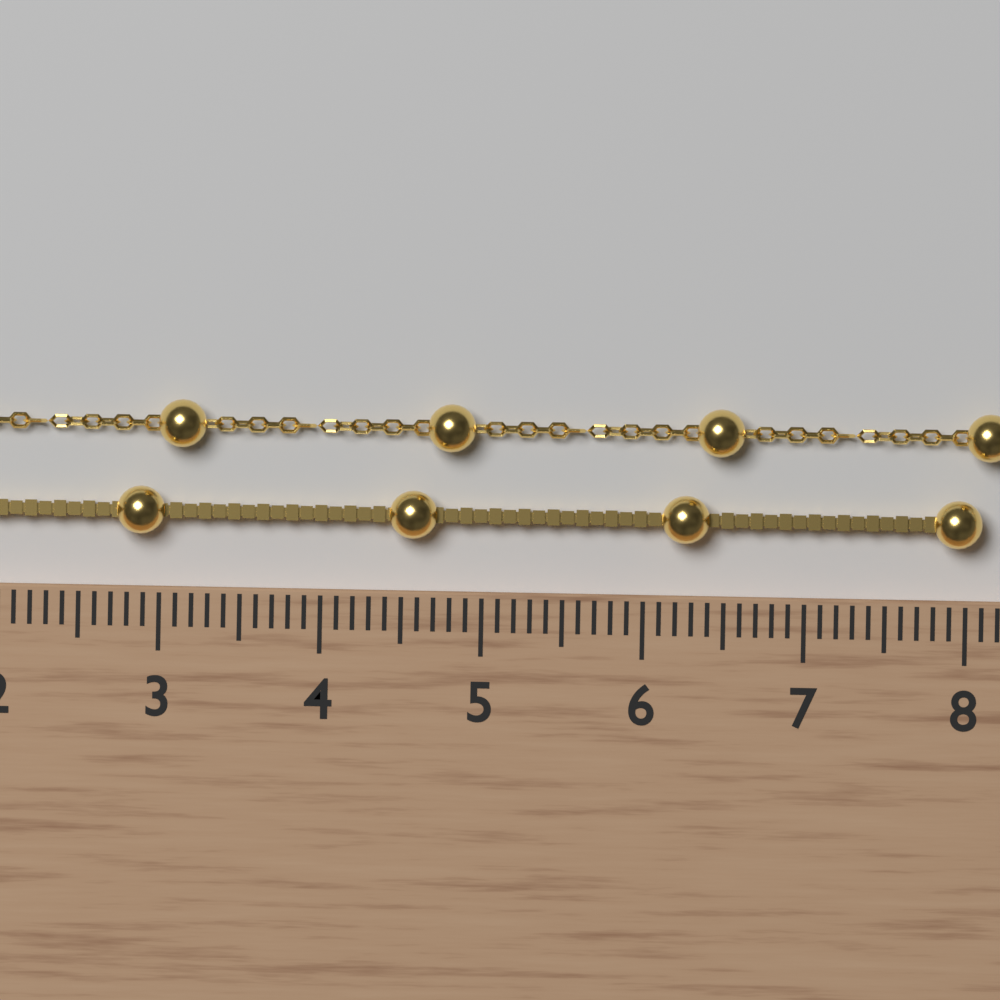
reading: 8.1 cm
